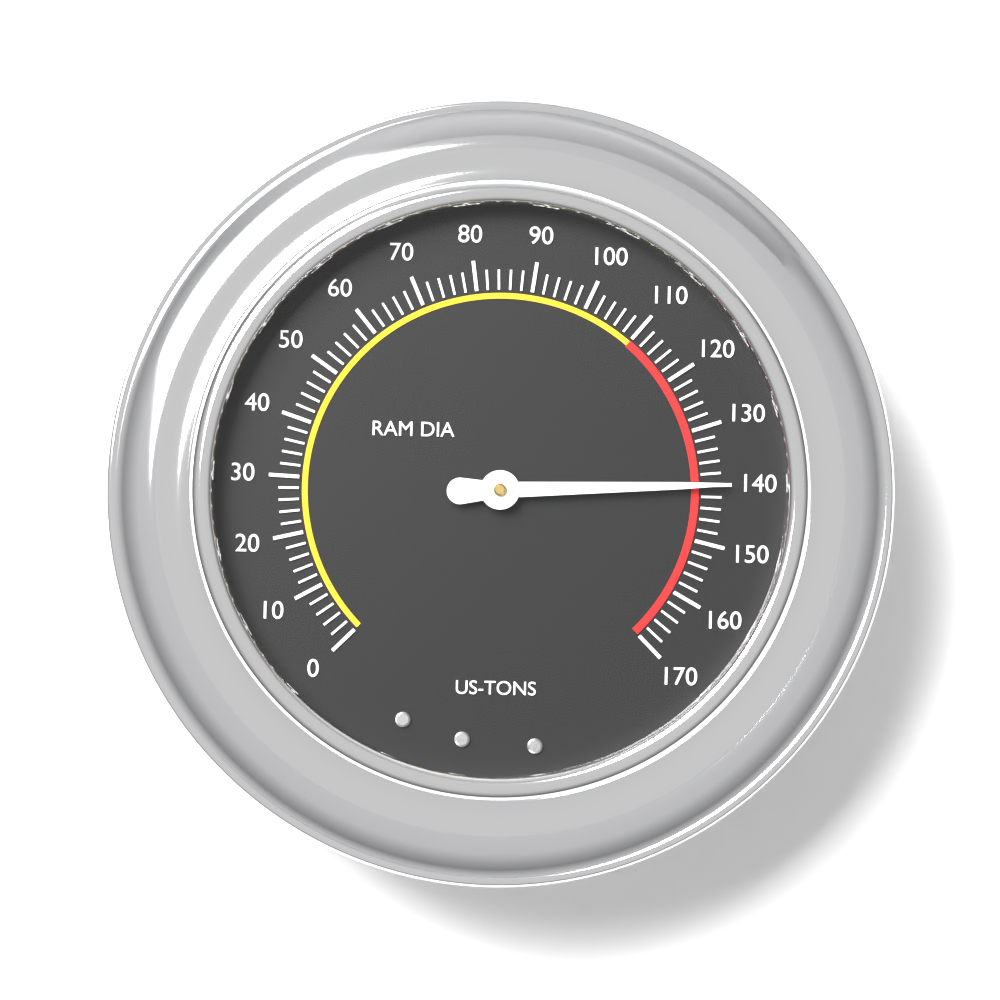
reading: 140 US-TONS
